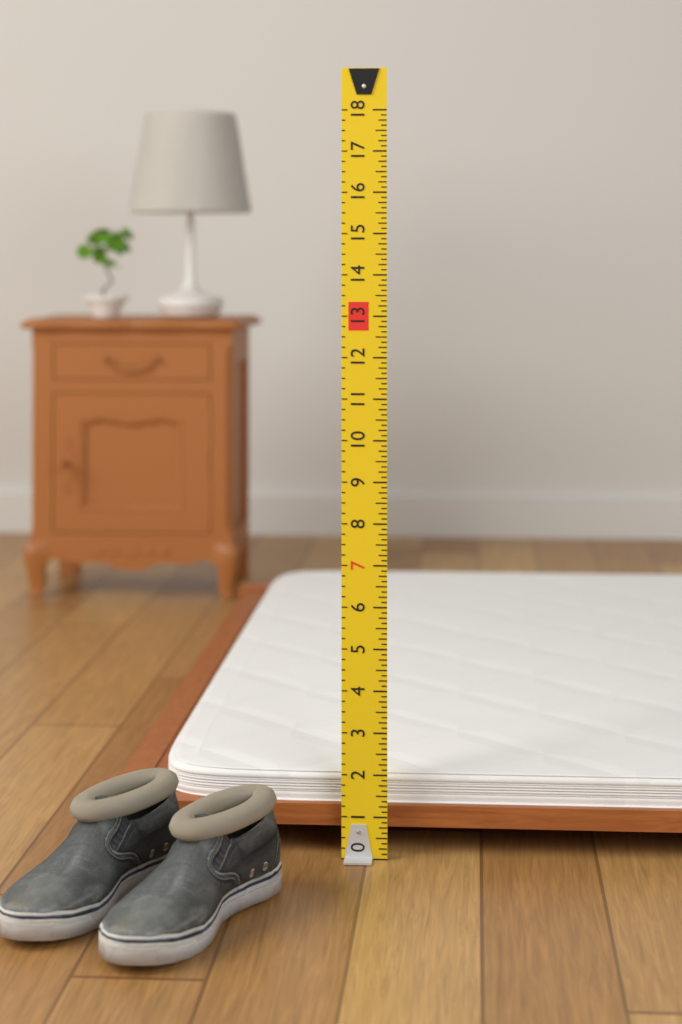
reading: 1.875 (no unit)
